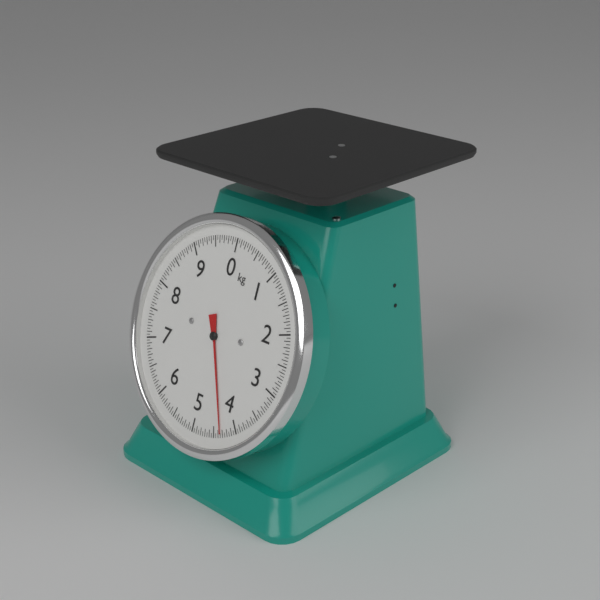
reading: 4.35 kg
